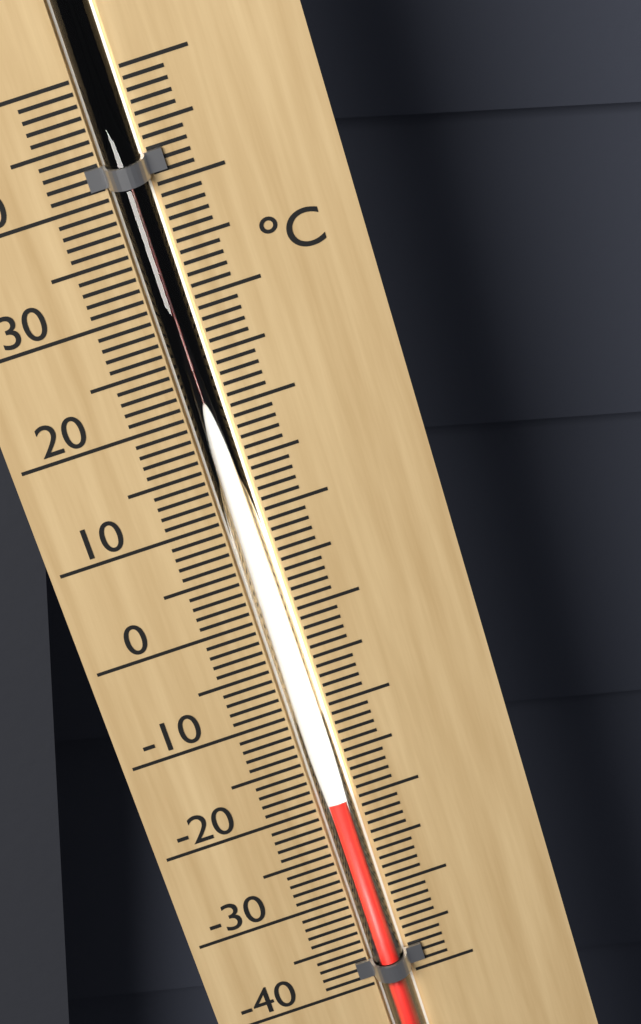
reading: -19 °C
